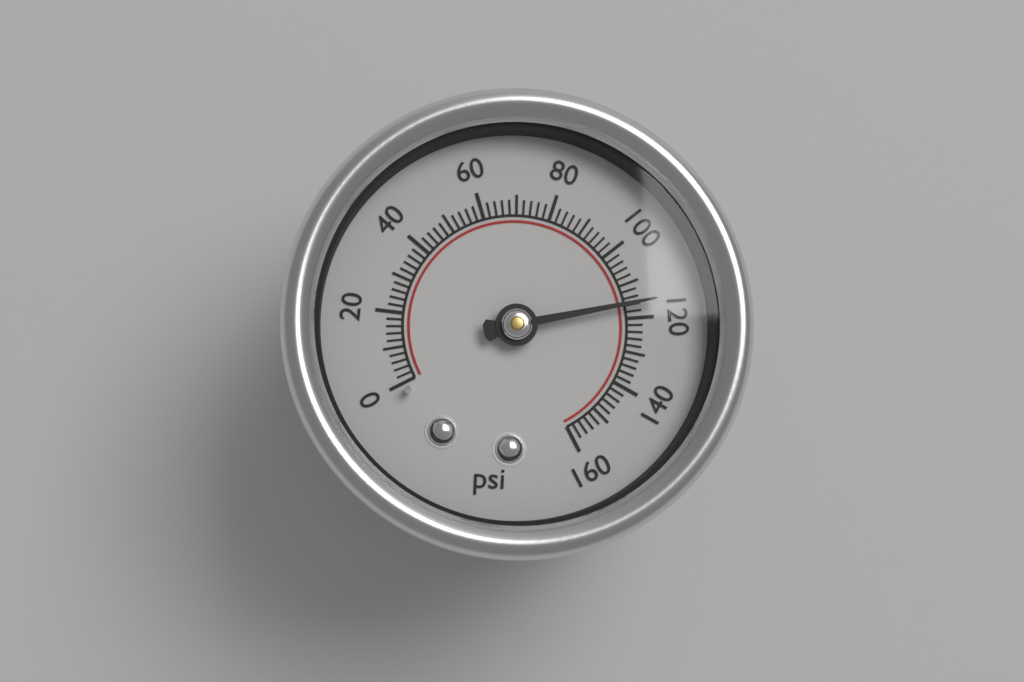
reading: 116 psi
